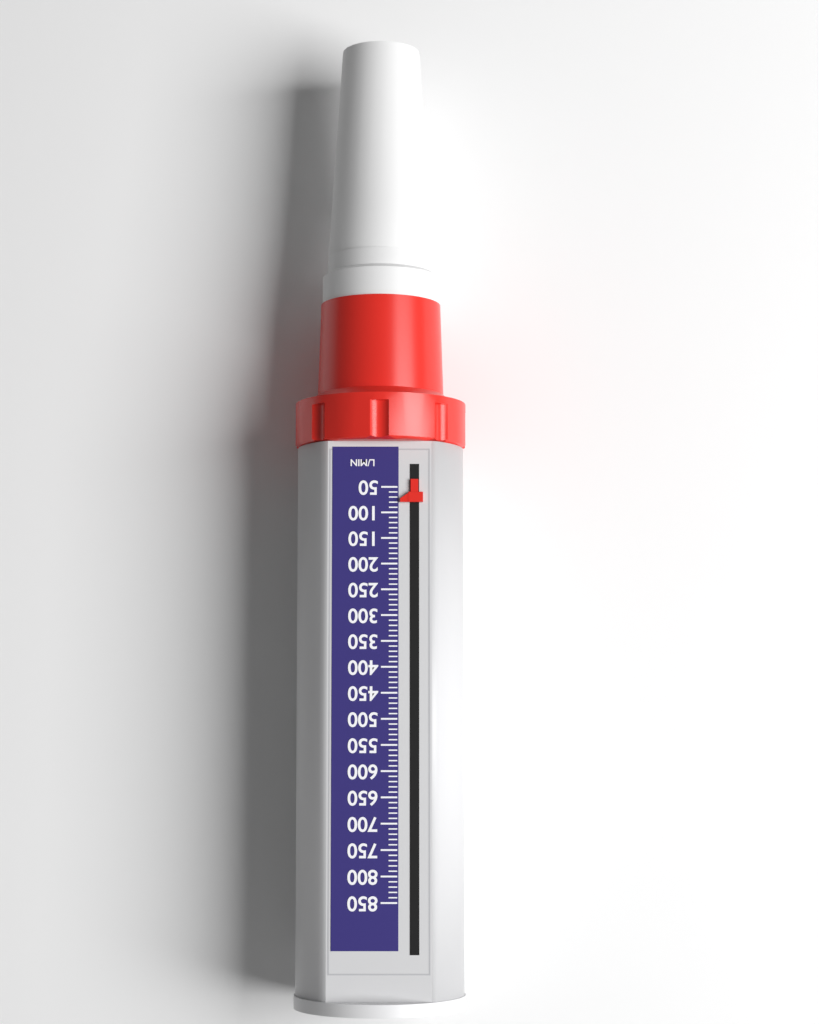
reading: 80 L/min
